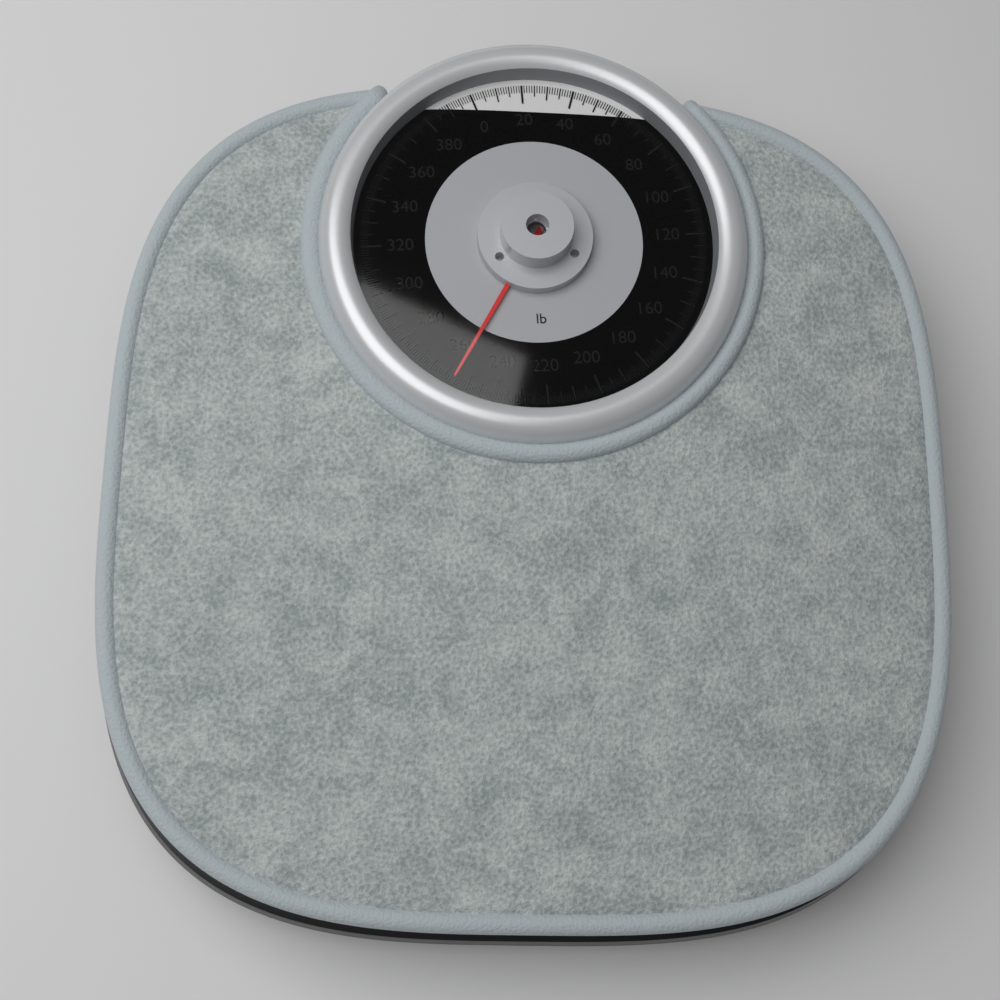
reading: 256 lb
